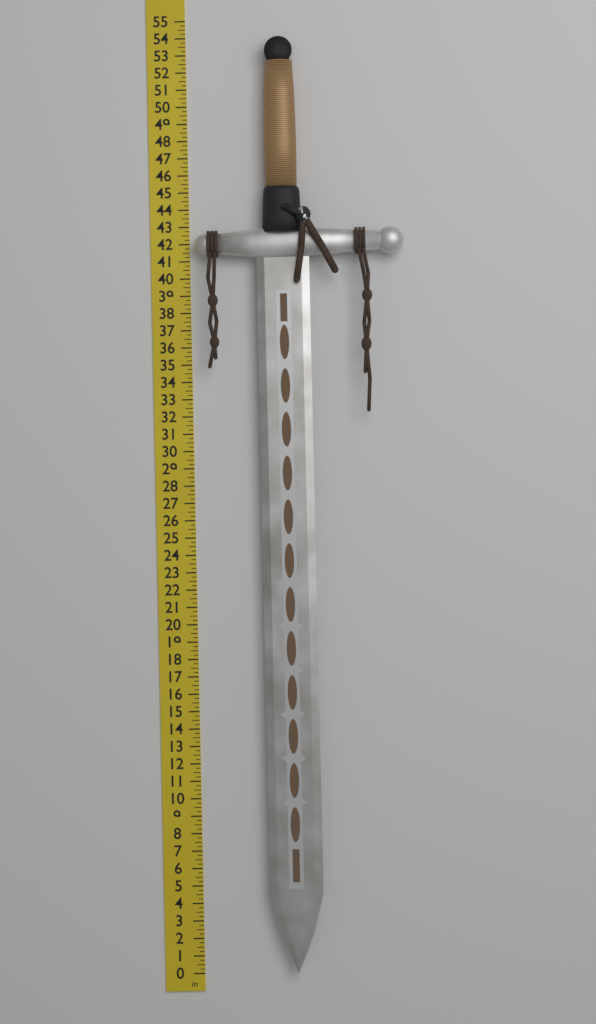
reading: 53.75 in
